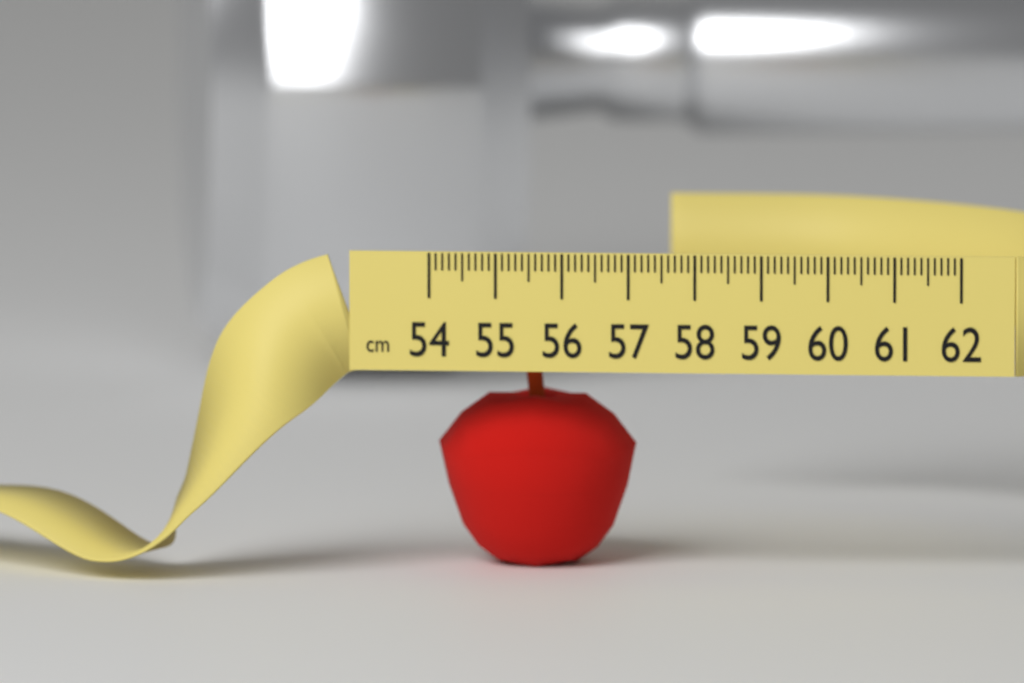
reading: 57.0 cm
